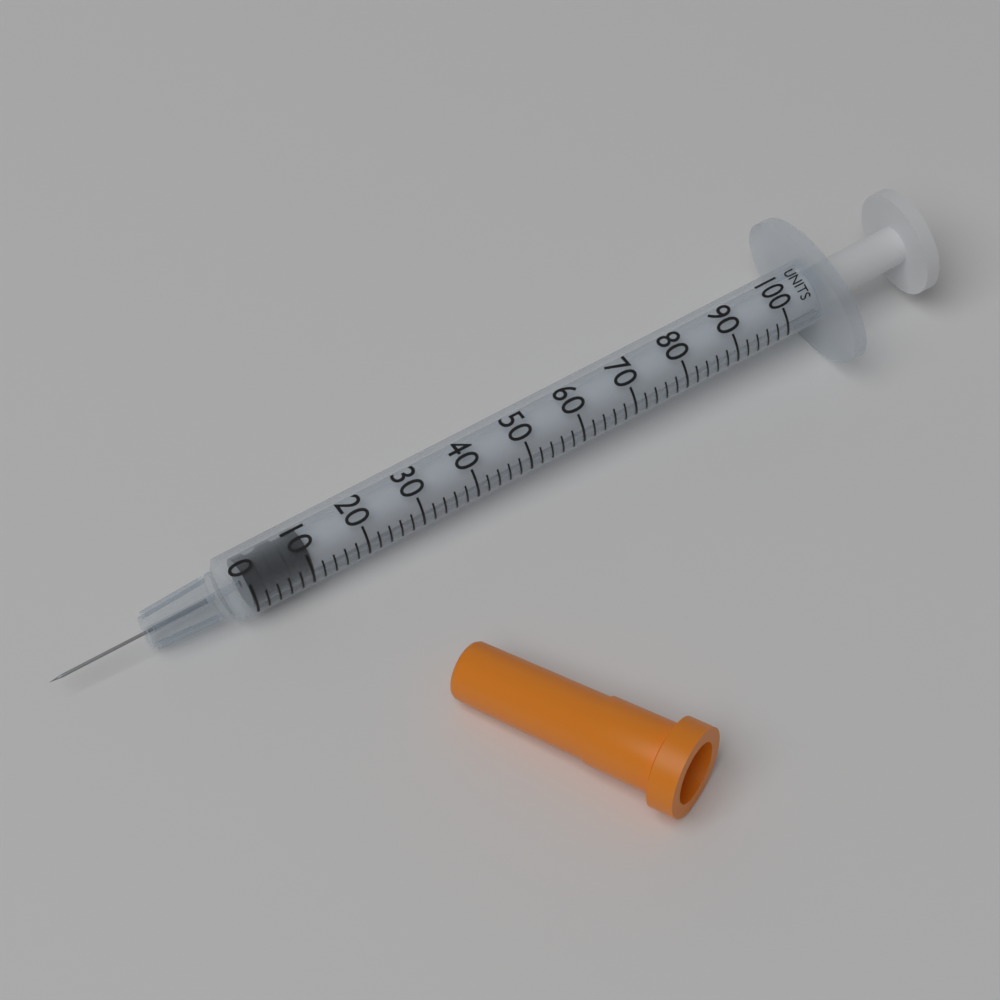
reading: 0 units
